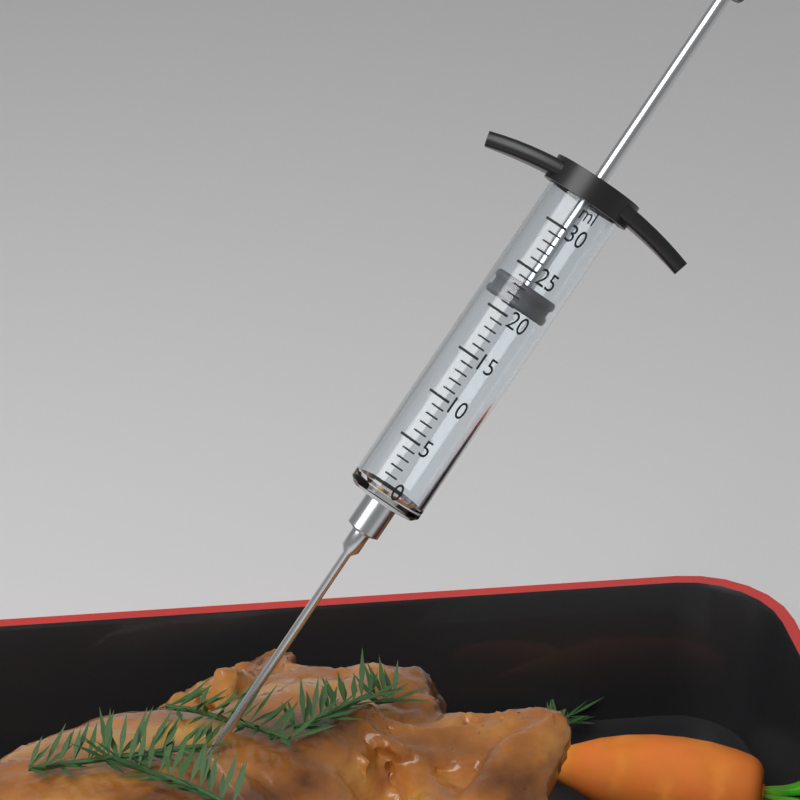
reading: 21 ml
